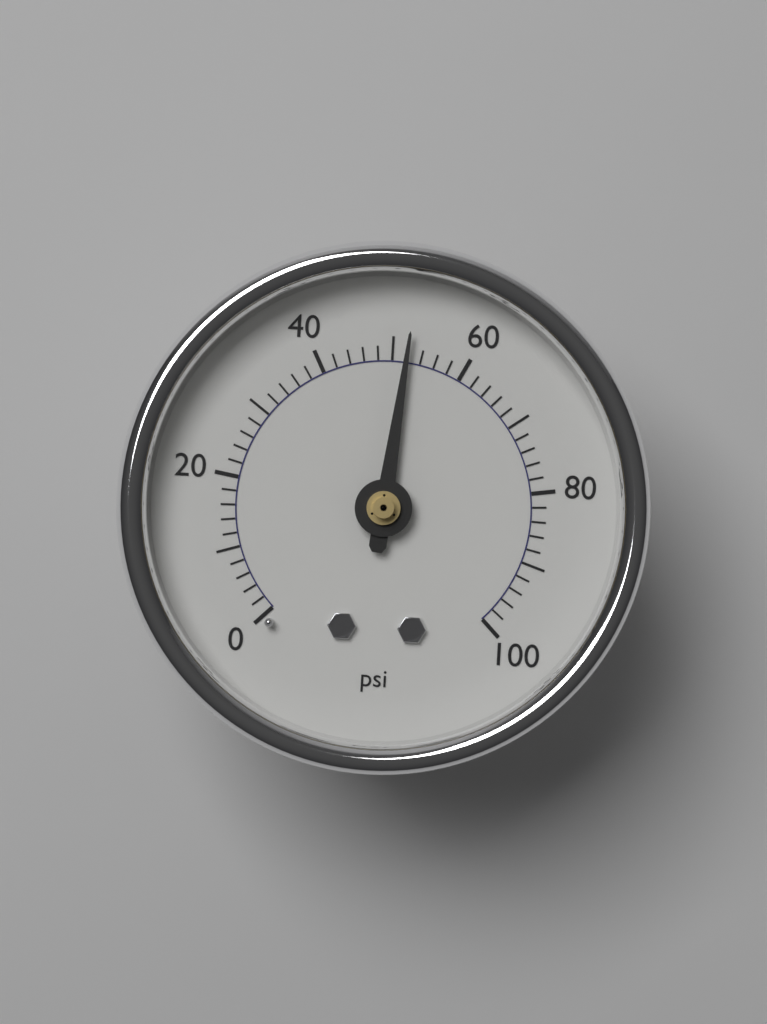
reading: 52 psi
